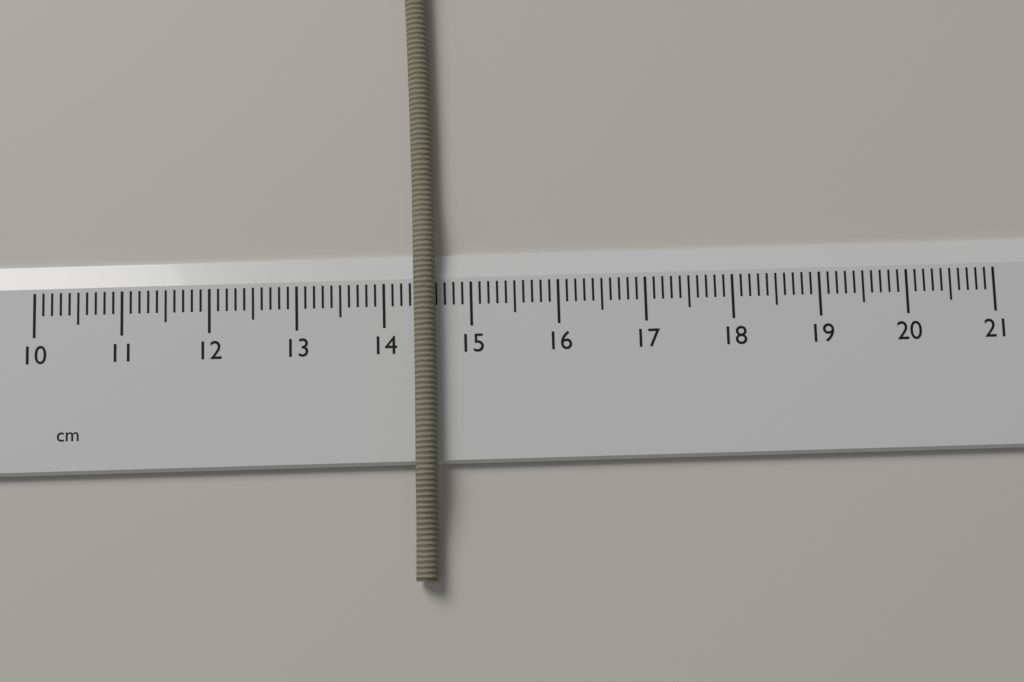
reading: 14.6 cm
